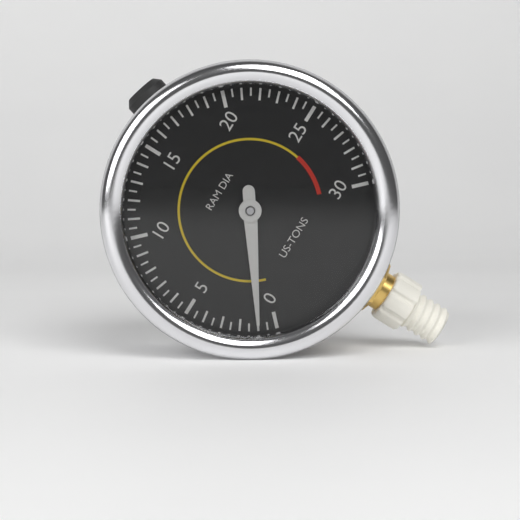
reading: 1.0 US-TONS
